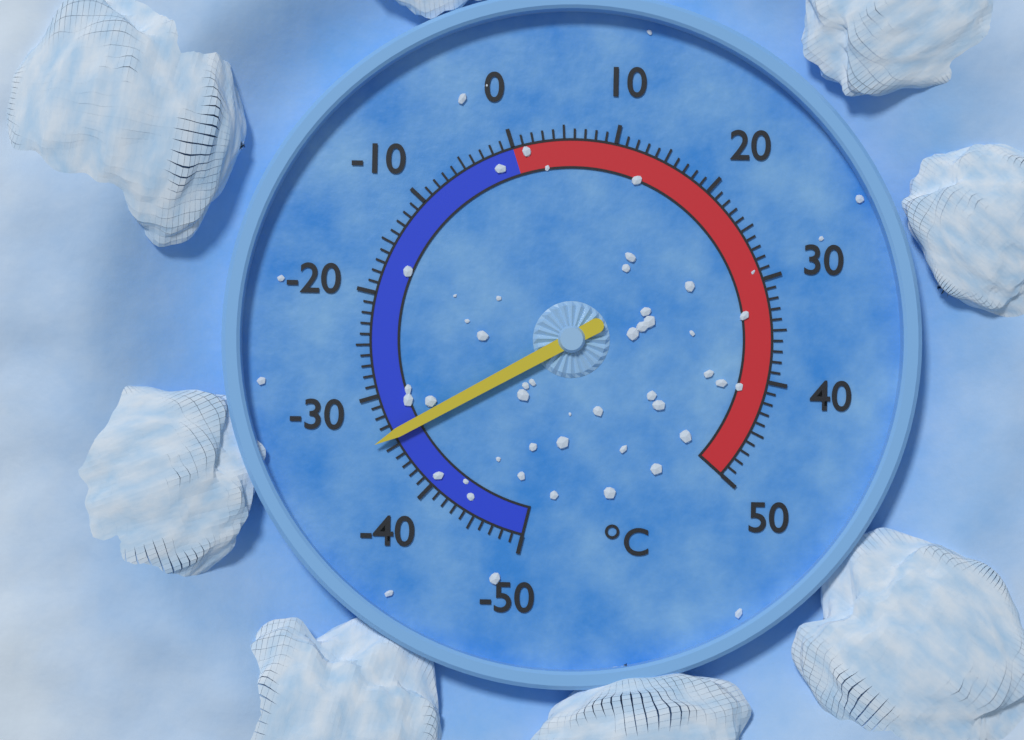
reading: -34 °C
